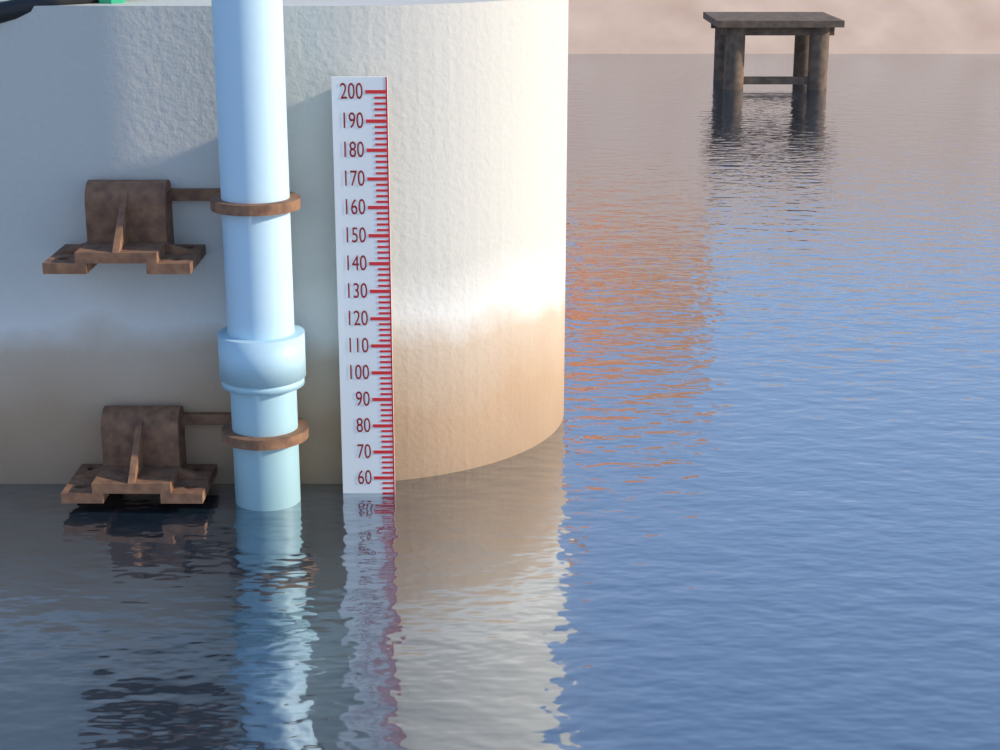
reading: 54 (no unit)
